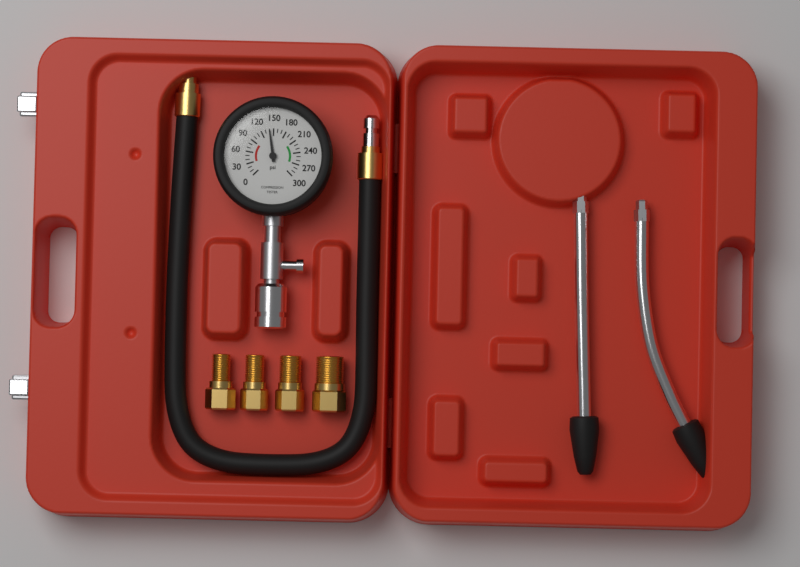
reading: 140 psi
